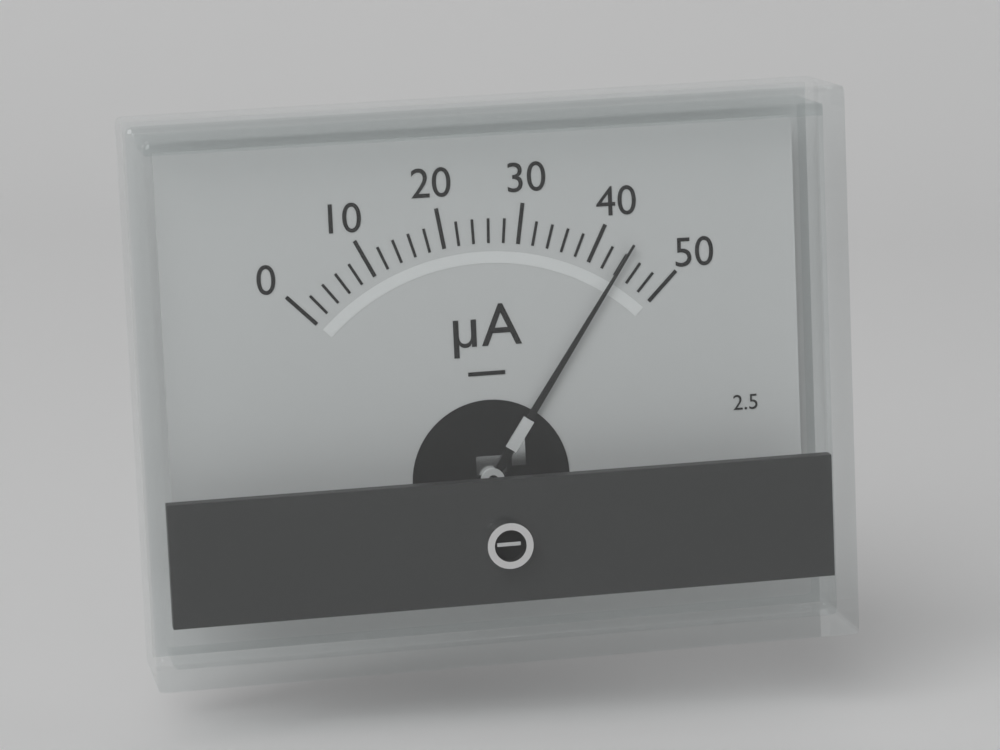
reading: 44 µA
